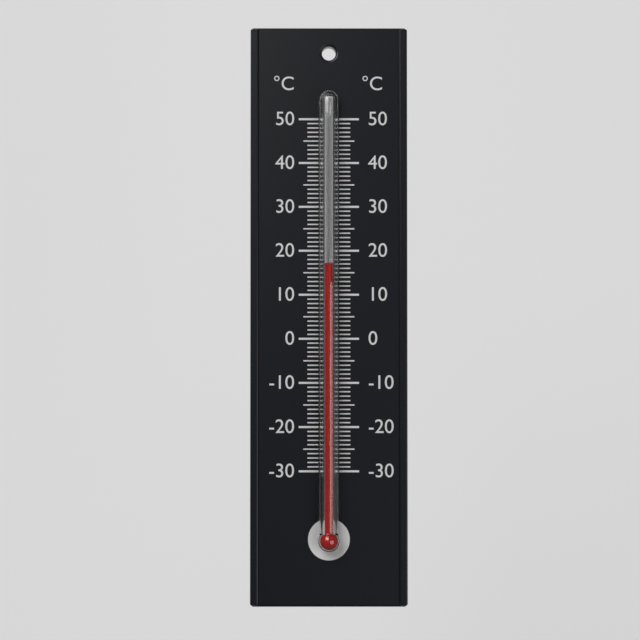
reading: 17 °C
